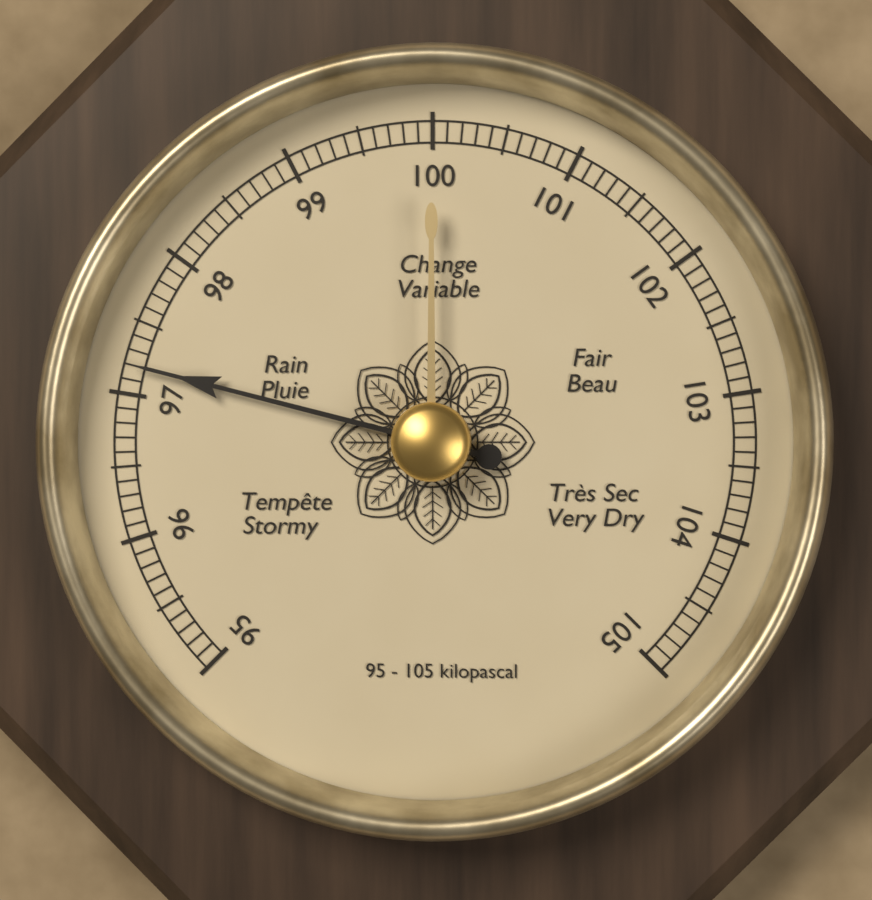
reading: 97.2 kPa
